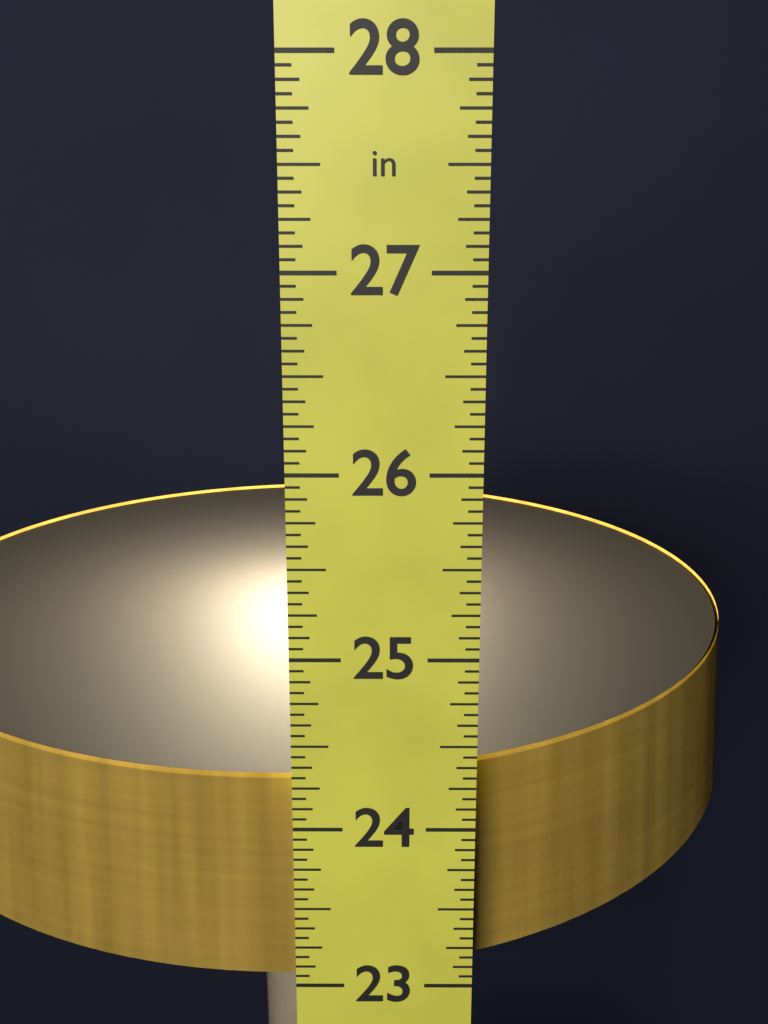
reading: 24.2500 in
